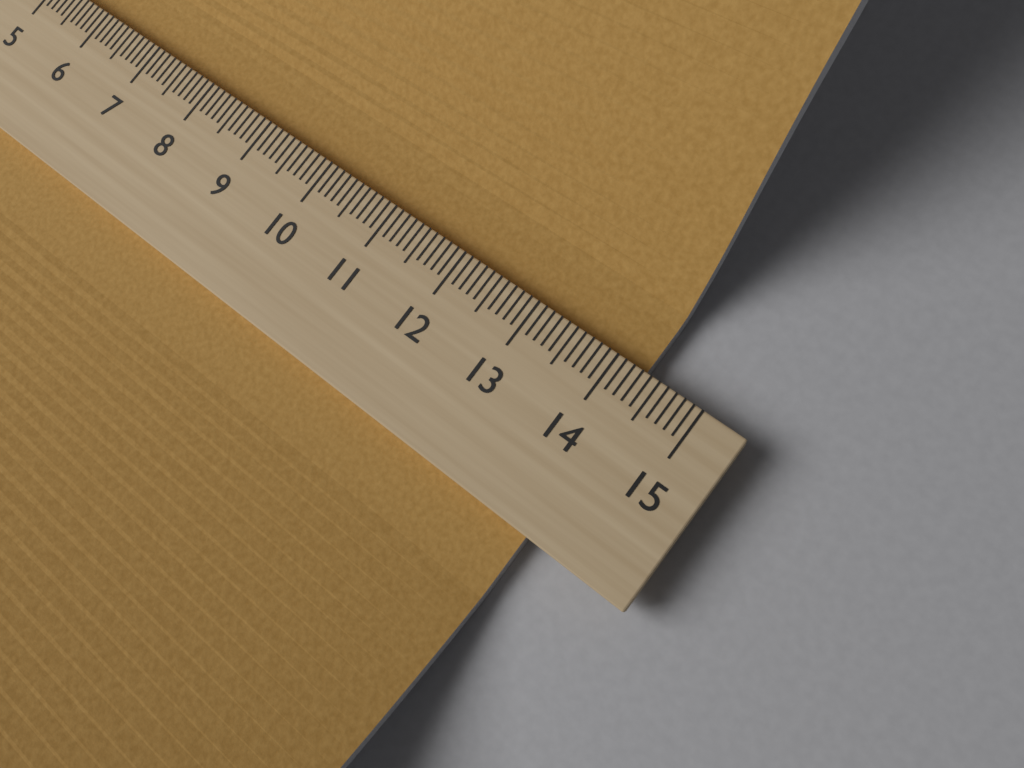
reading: 14.3 (no unit)
